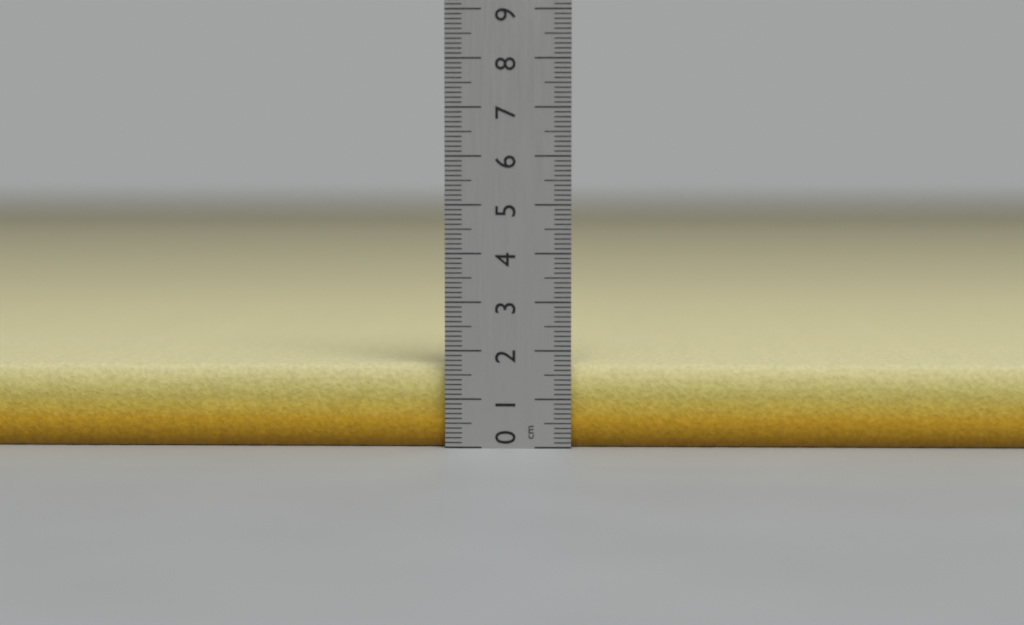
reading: 1.7 cm
